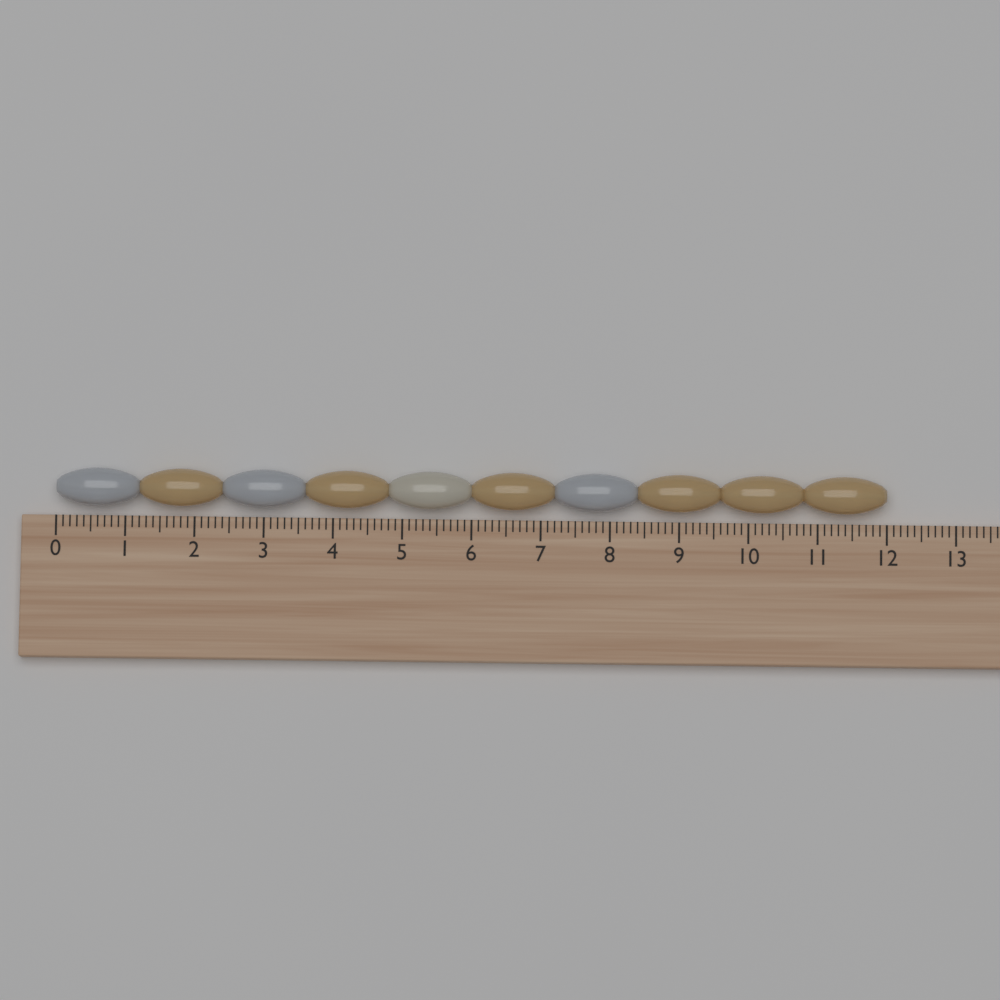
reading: 12.0 (no unit)
